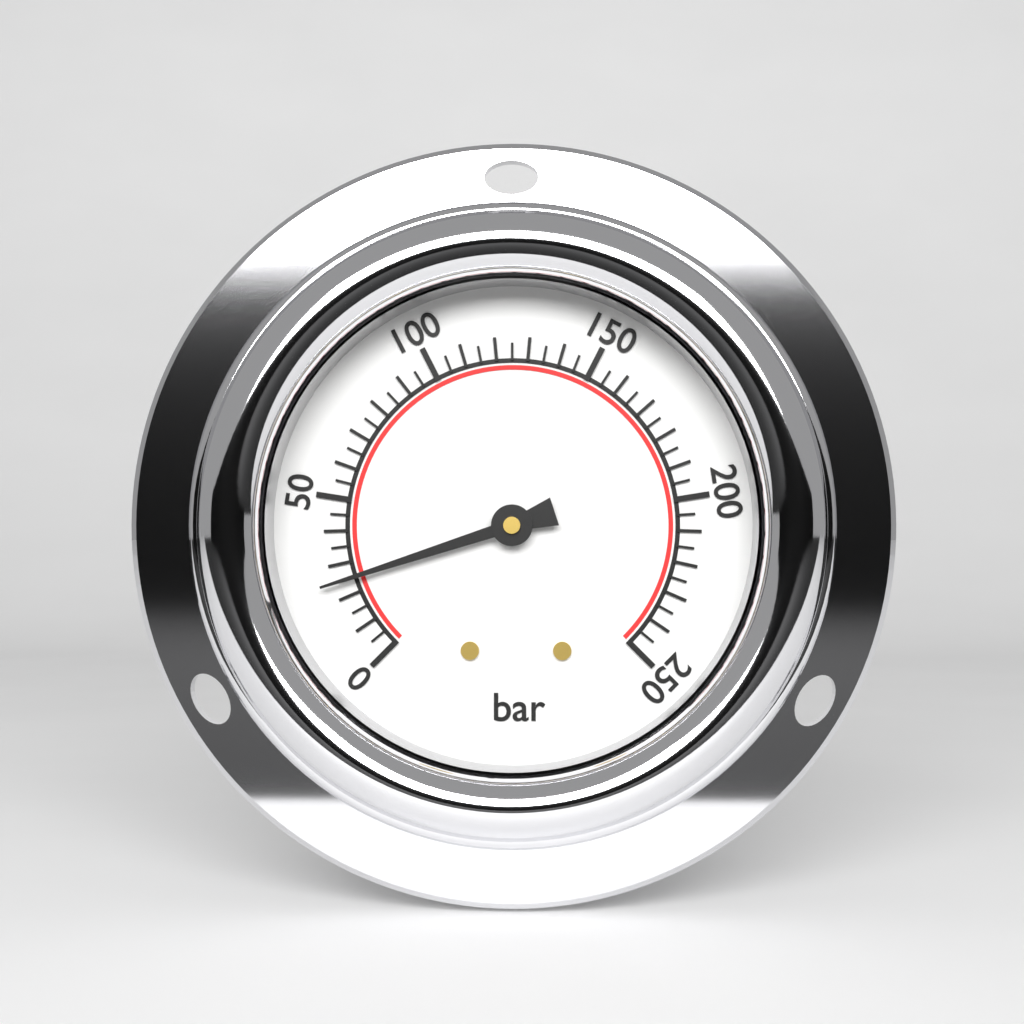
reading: 25 bar
